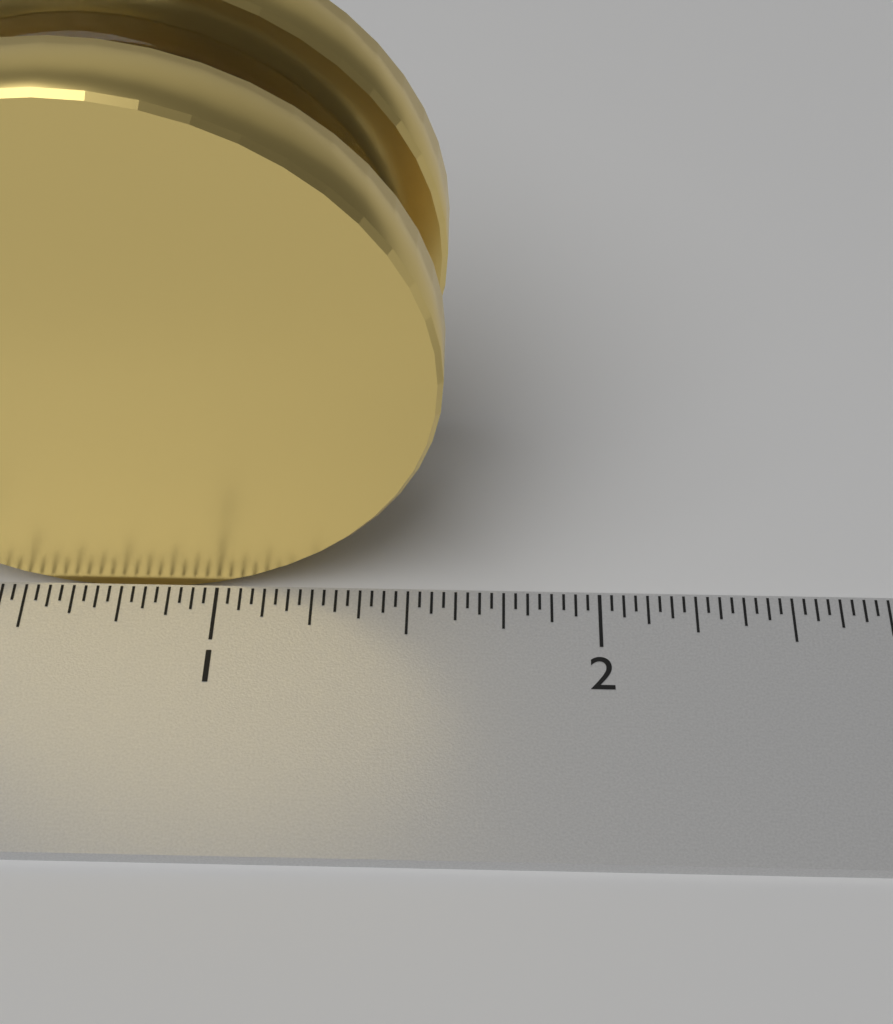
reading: 1.59375 inch
